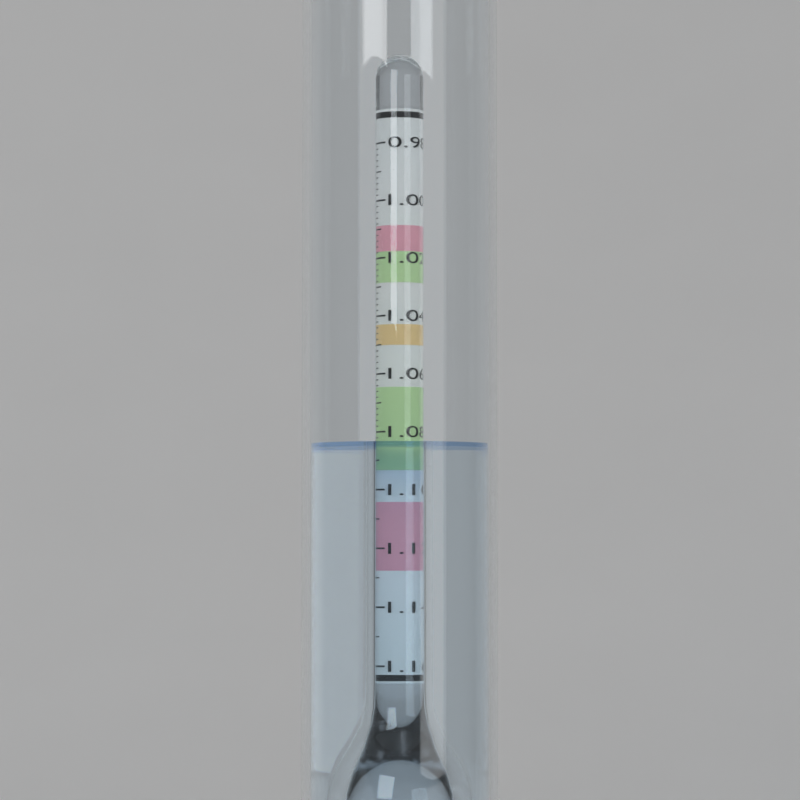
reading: 1.084 (no unit)
